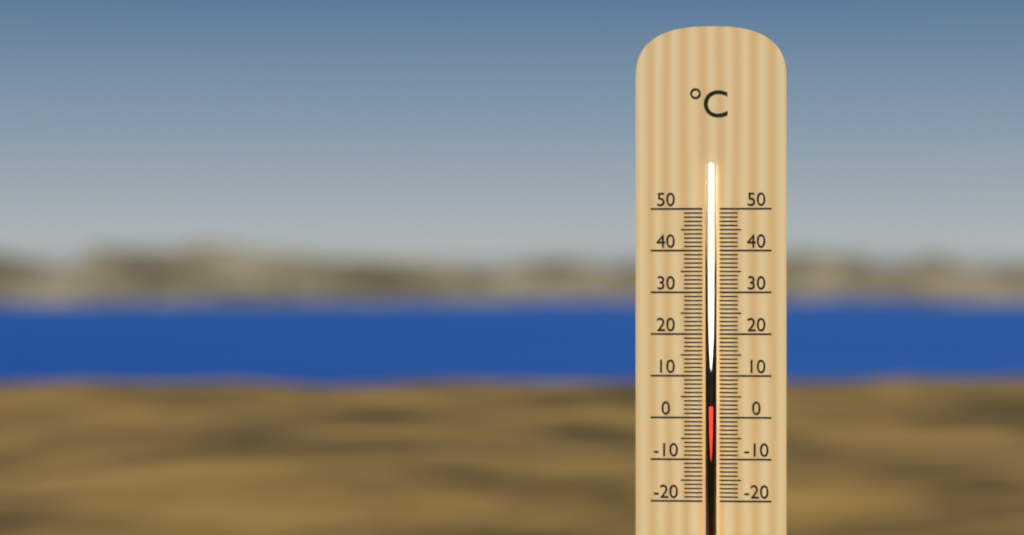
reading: 3 °C
